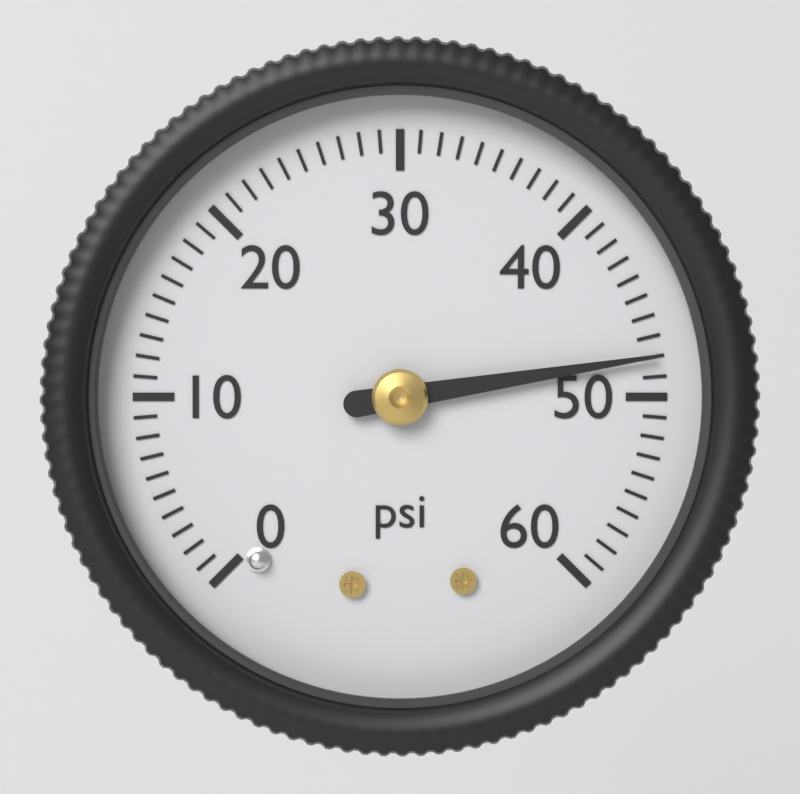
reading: 48 psi
